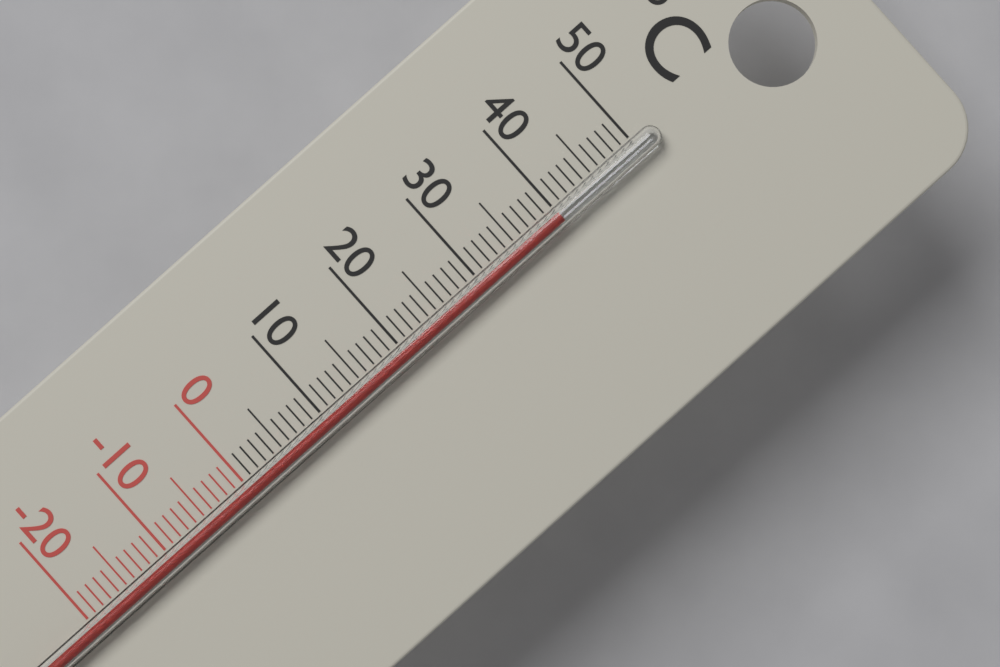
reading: 40 °C
